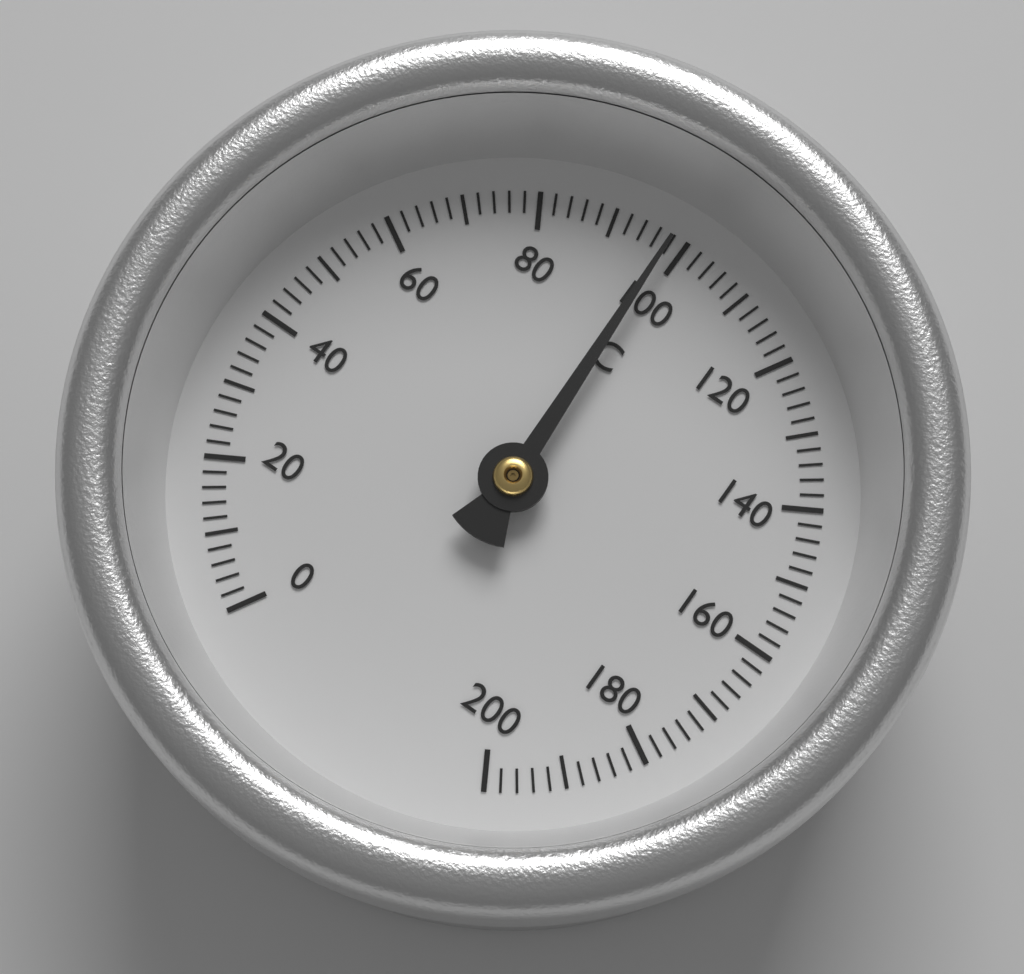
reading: 98 °C
